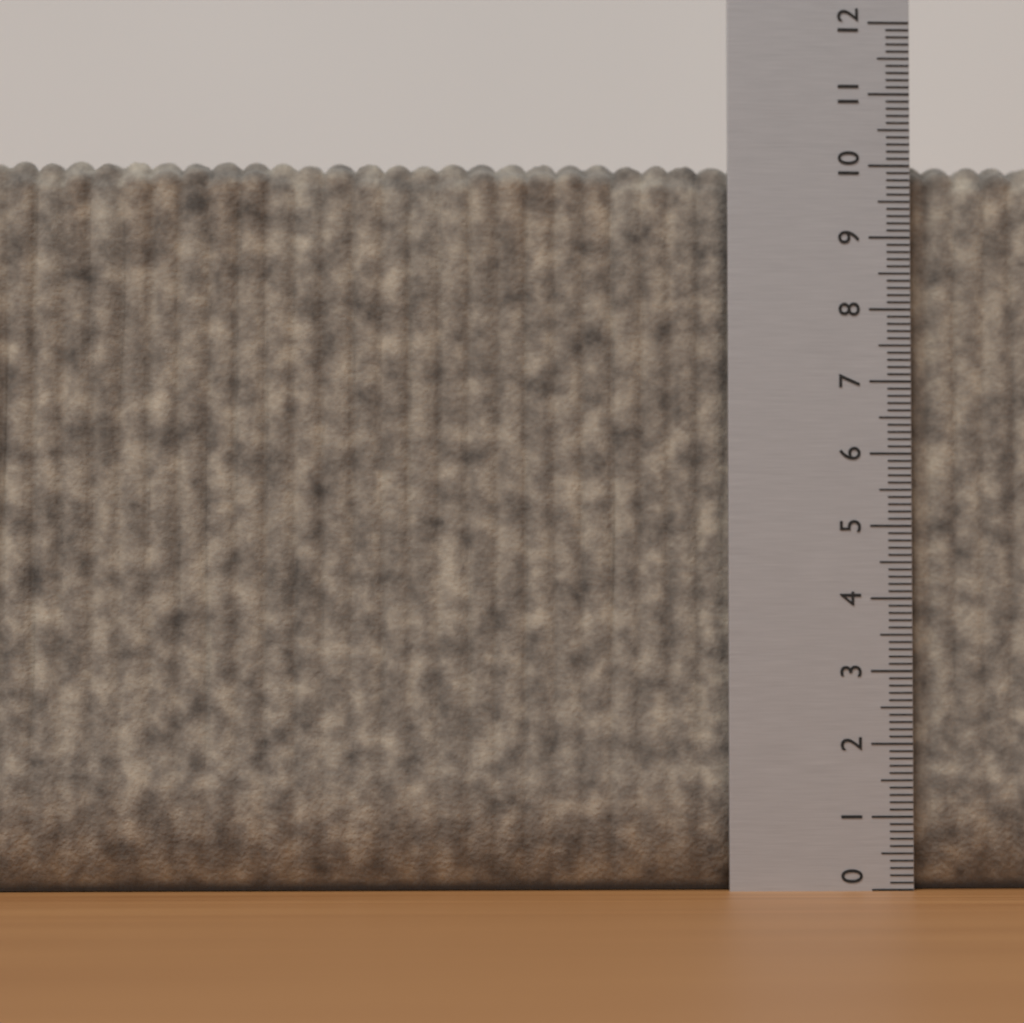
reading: 10.1 (no unit)
